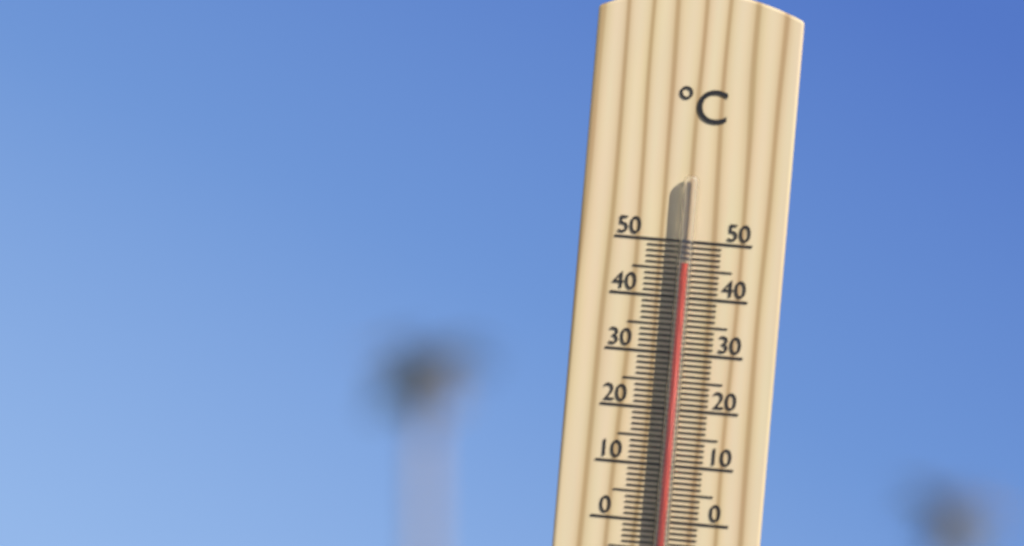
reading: 46 °C
